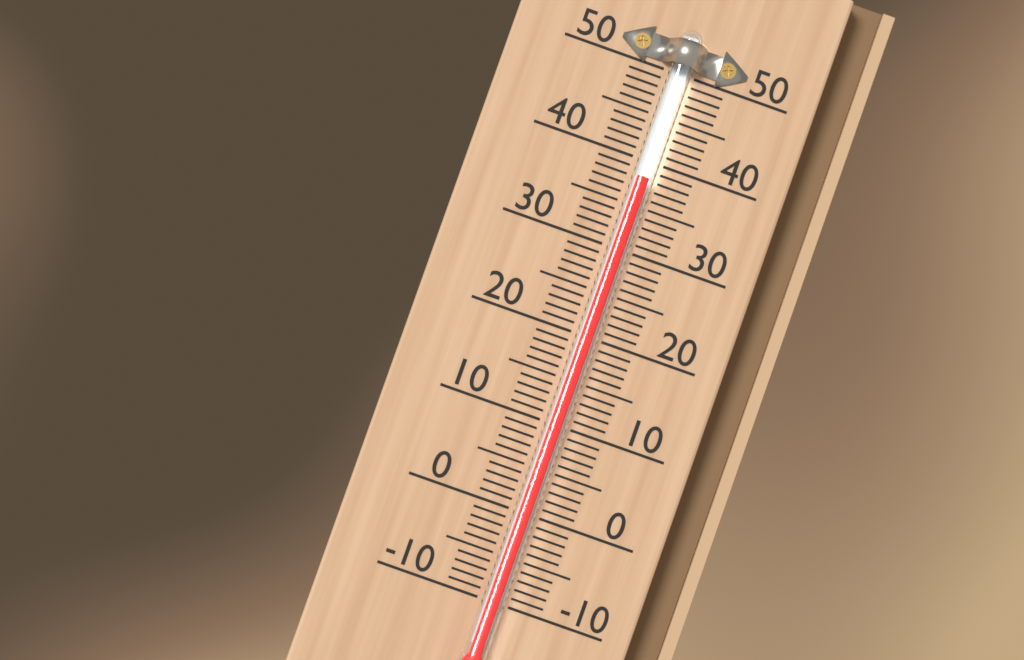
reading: 38 (no unit)
